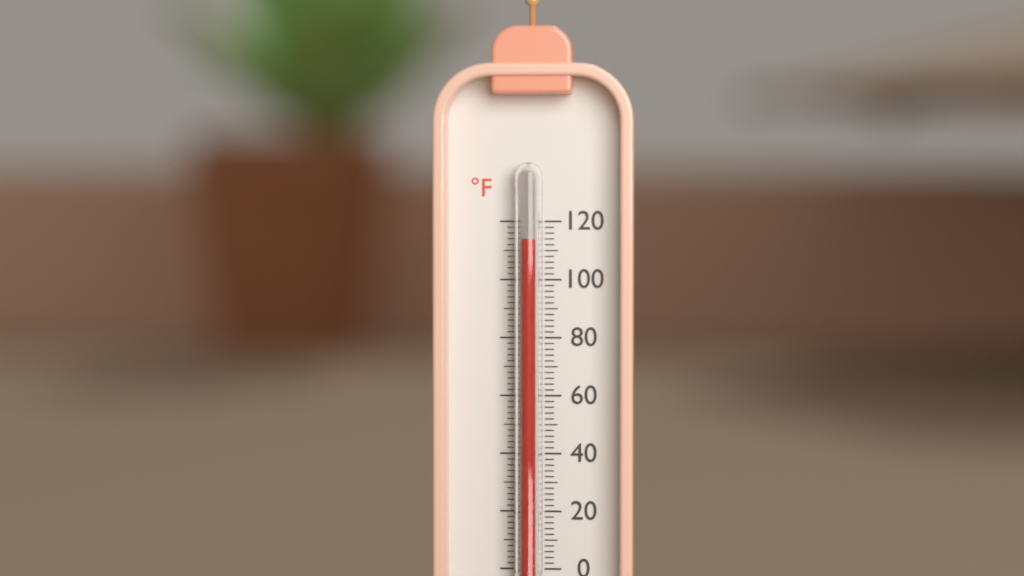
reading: 114 °F
